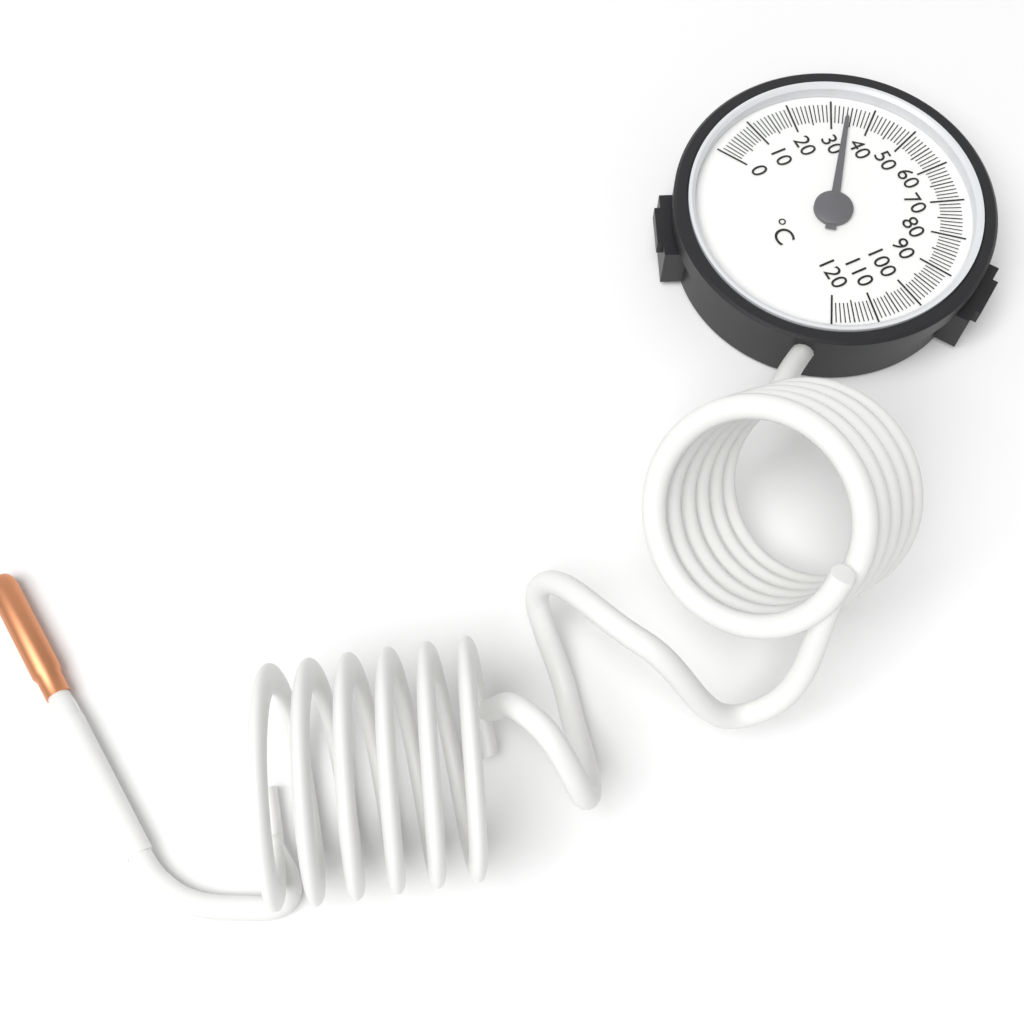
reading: 34 °C
